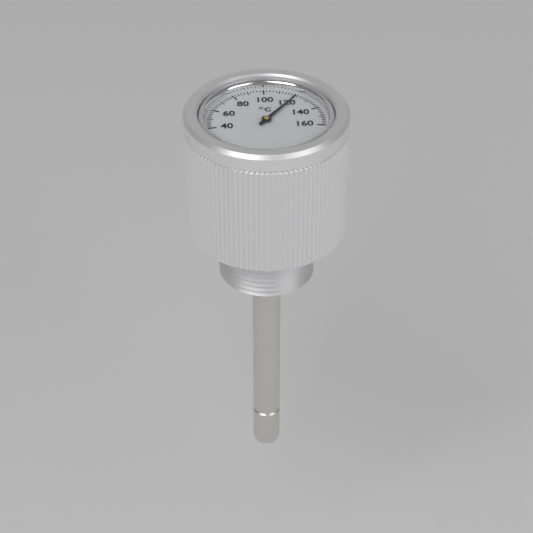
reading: 122 °C
